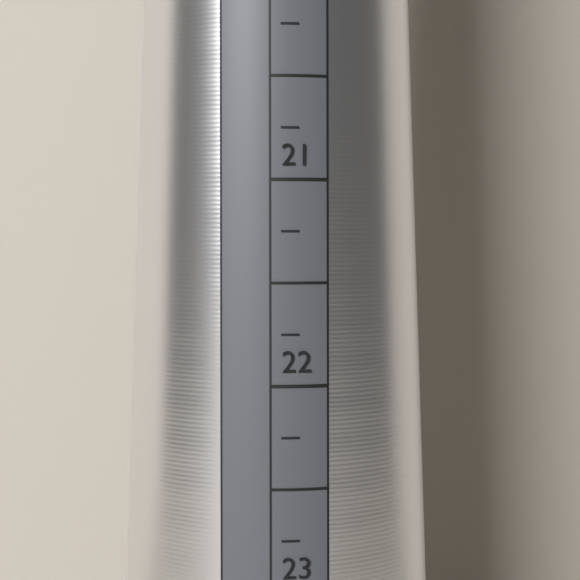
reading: 21.50 mm
